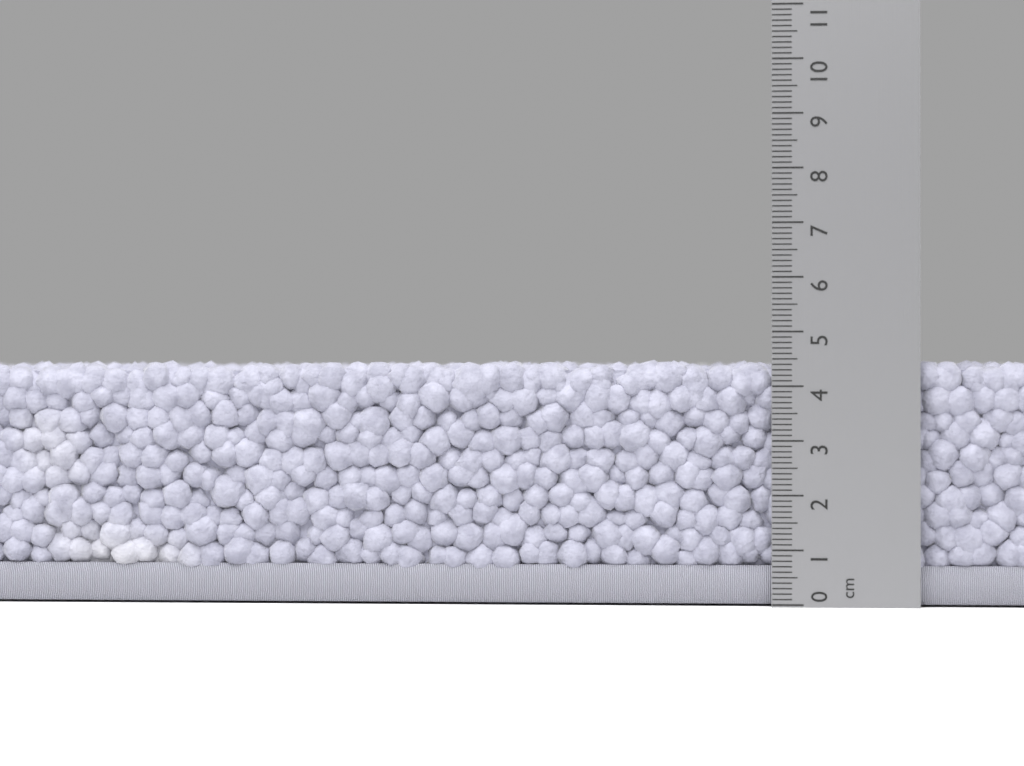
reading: 4.5 cm
